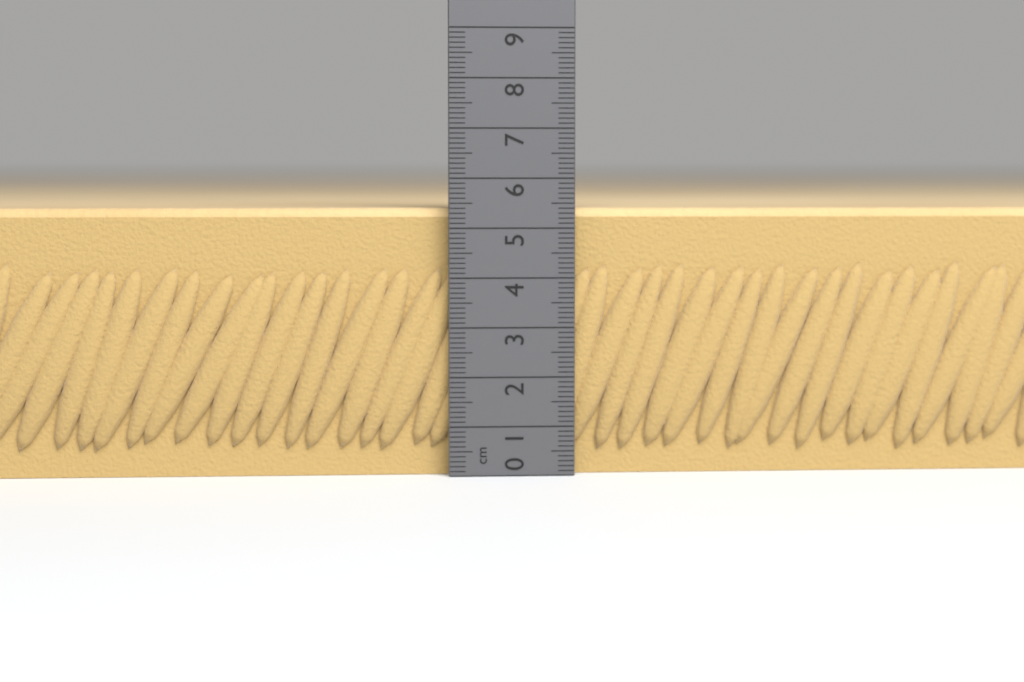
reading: 5.4 cm
